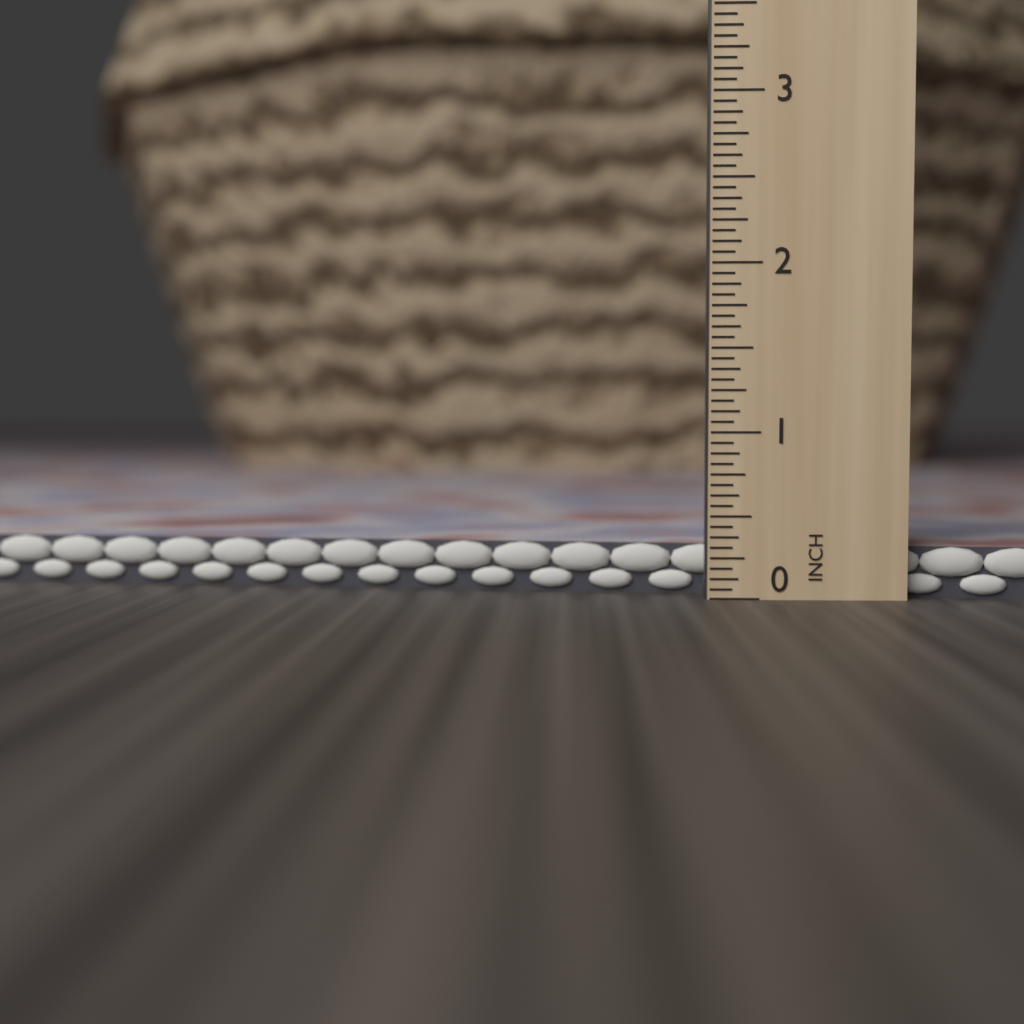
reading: 0.3125 in
